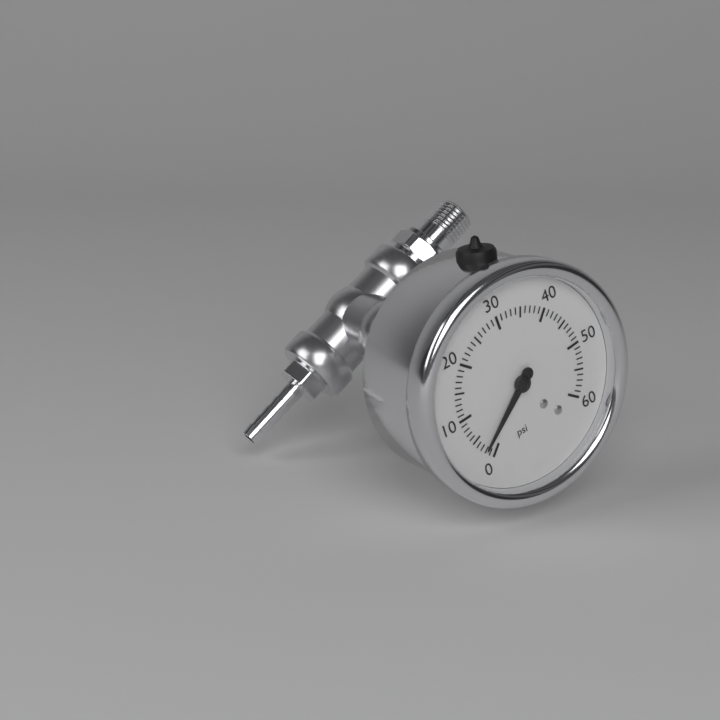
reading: 2 psi
